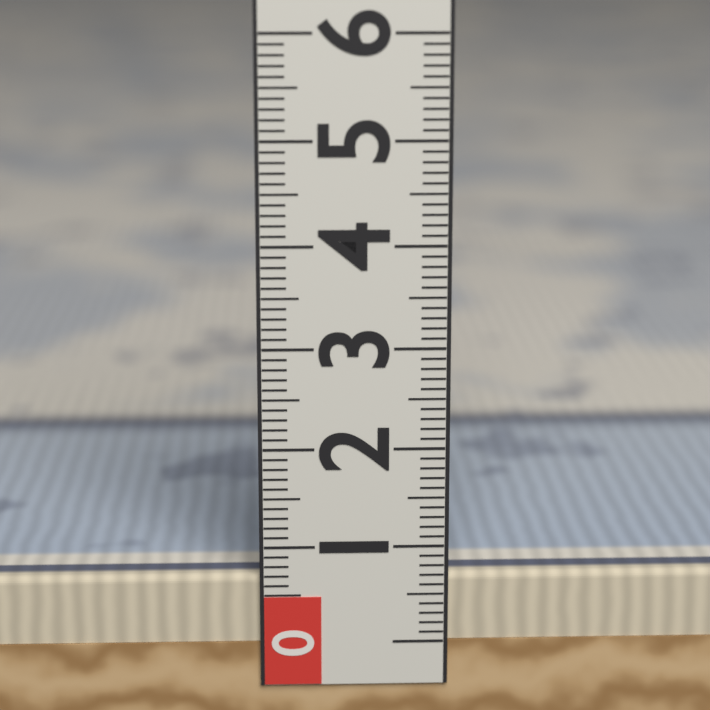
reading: 0.7 (no unit)
